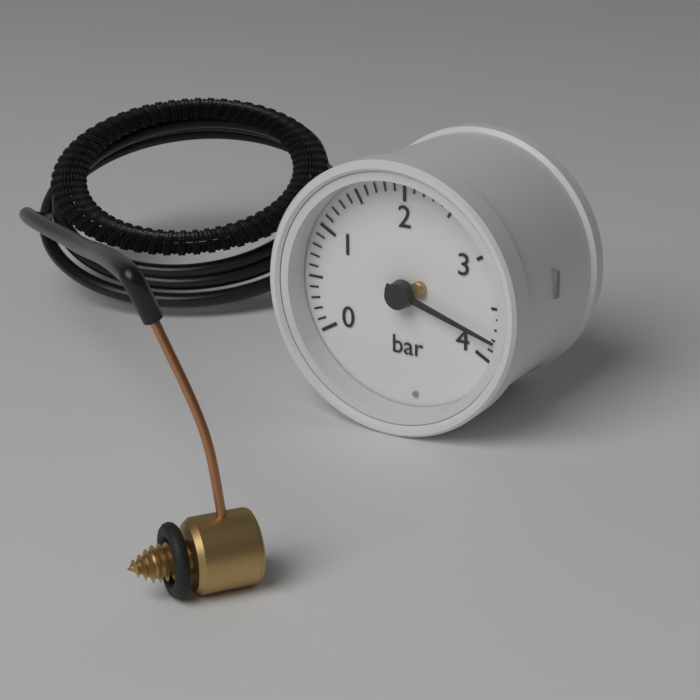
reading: 3.8 bar
